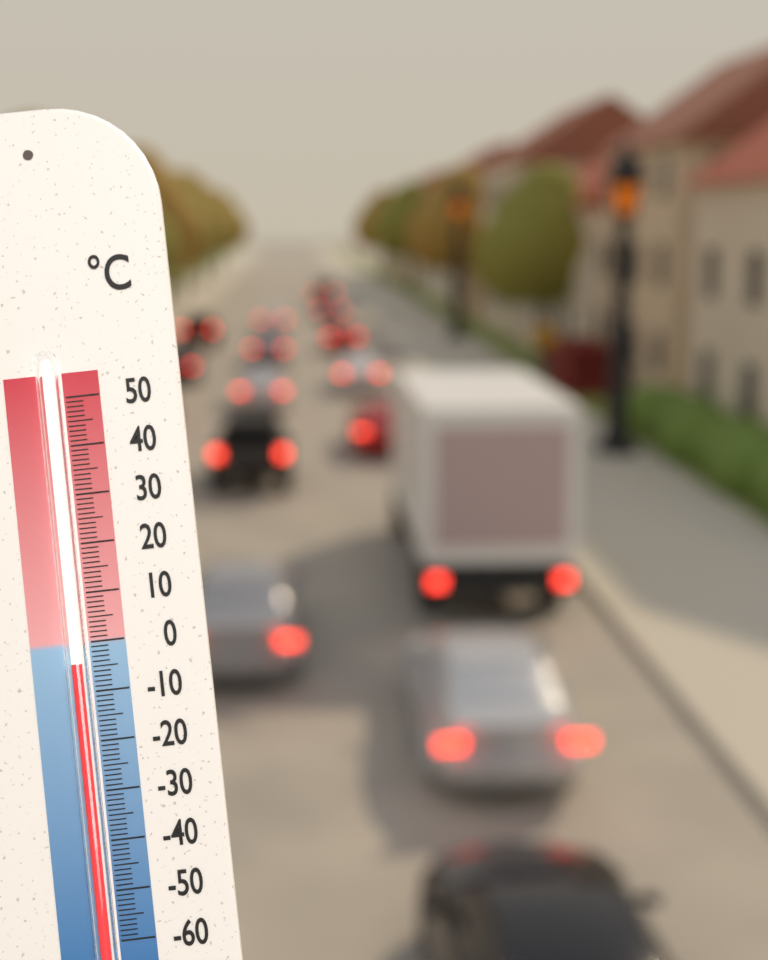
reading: -4 °C
